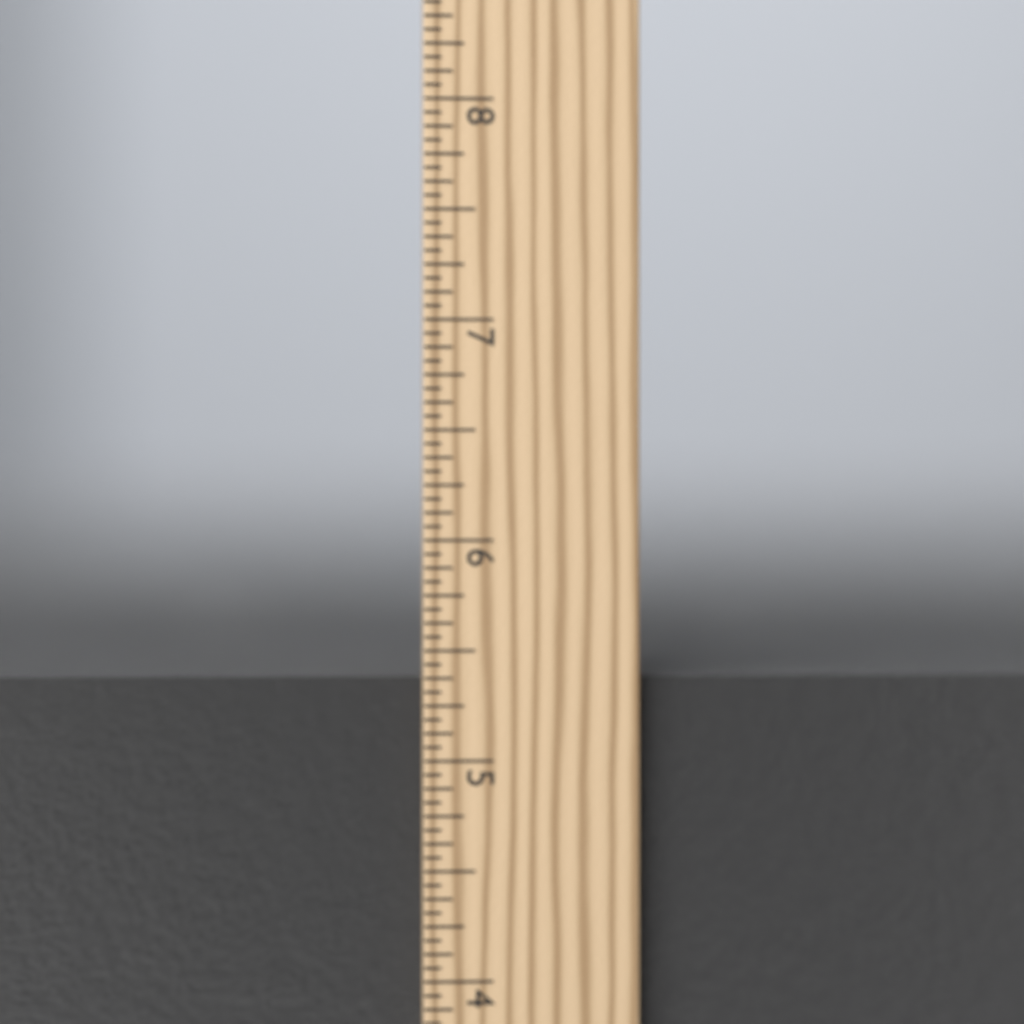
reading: 5.3750 in
